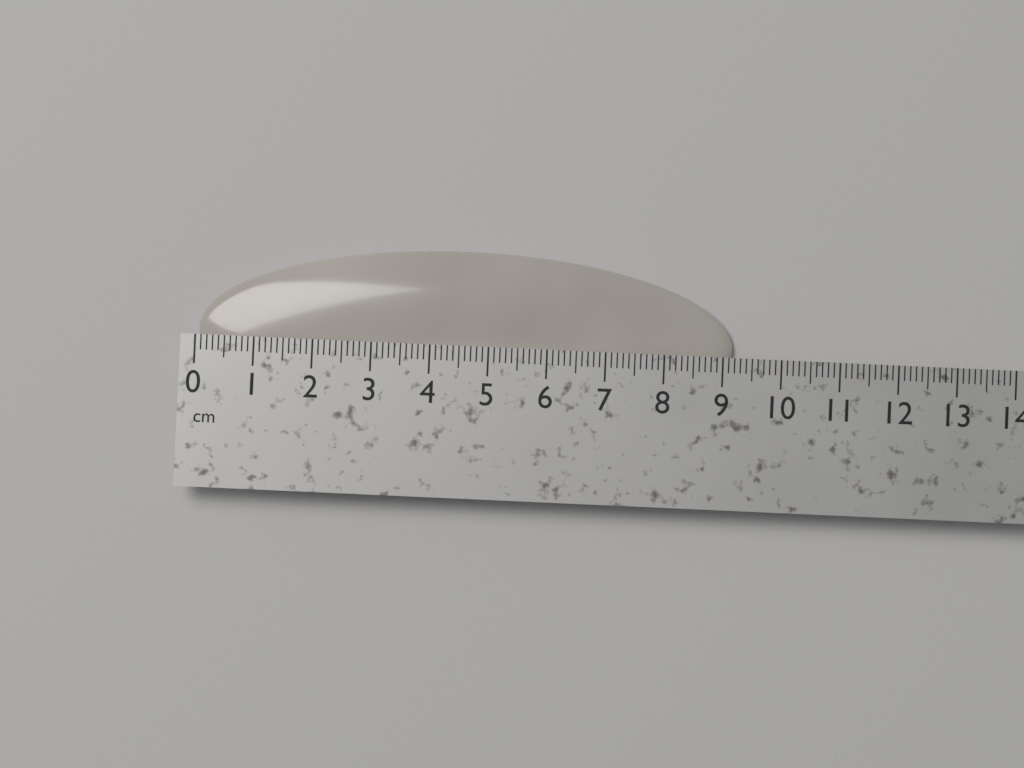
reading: 9.2 cm
